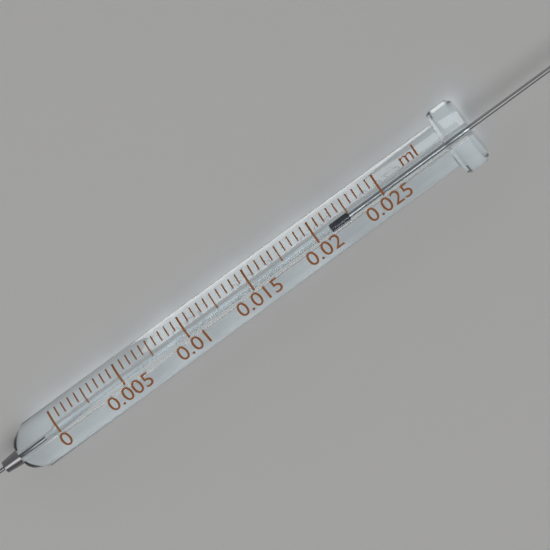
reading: 0.0210 ml
